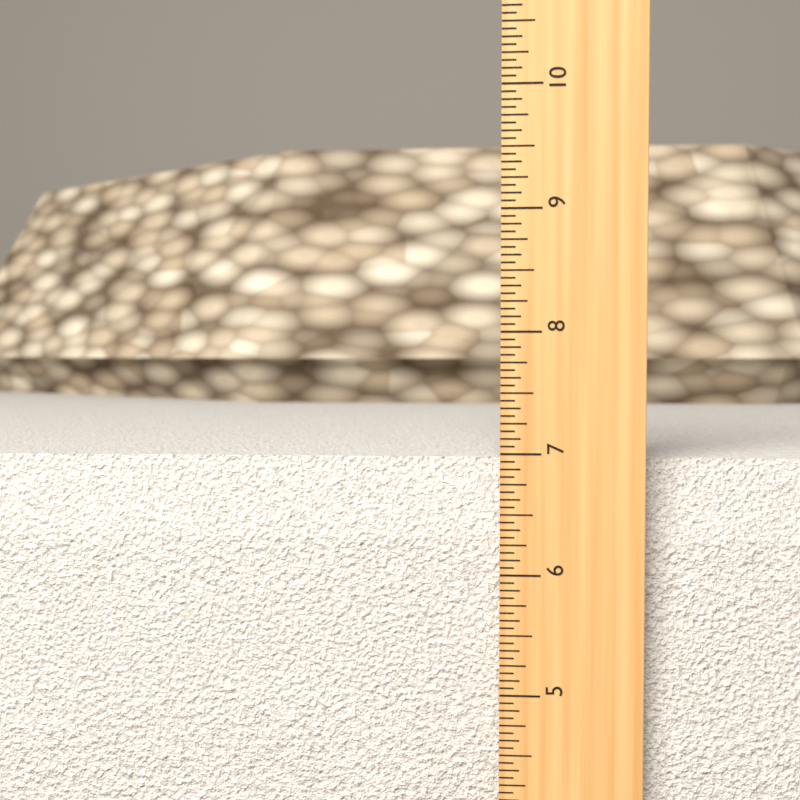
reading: 6.9375 in
